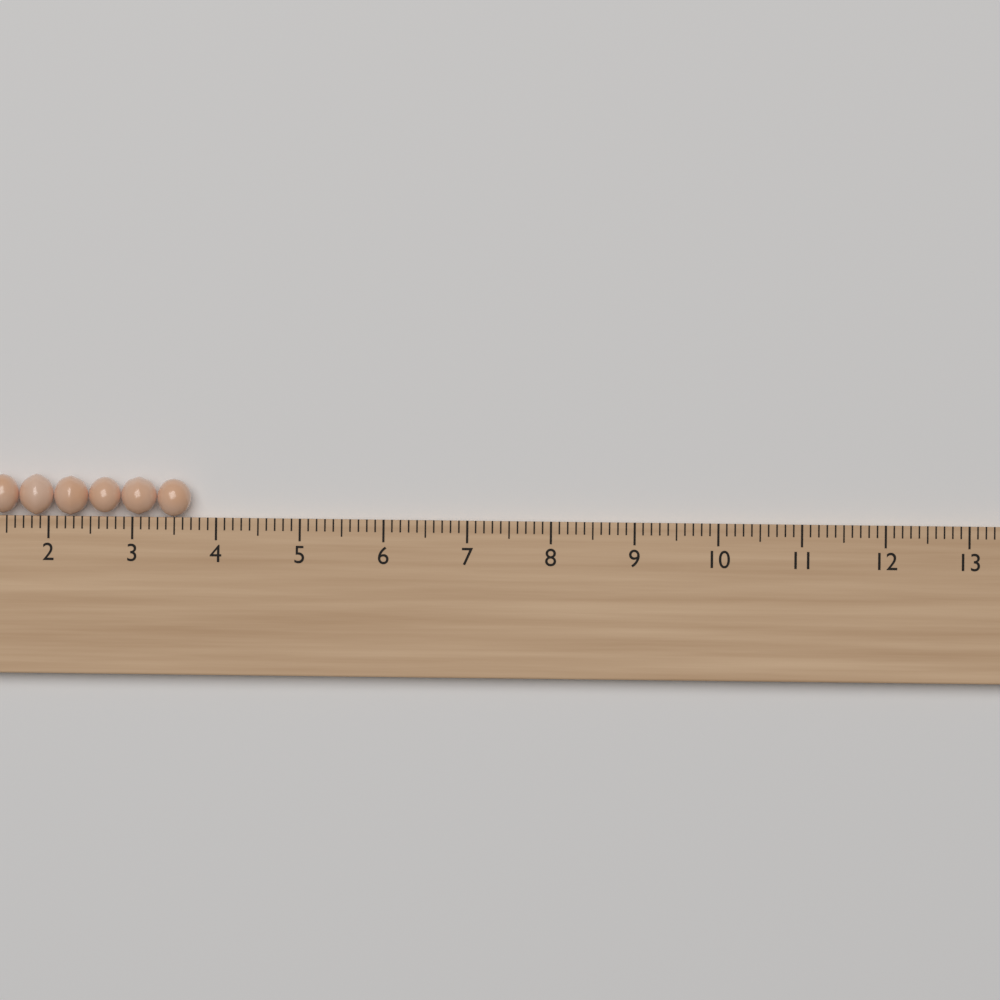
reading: 3.7 cm
